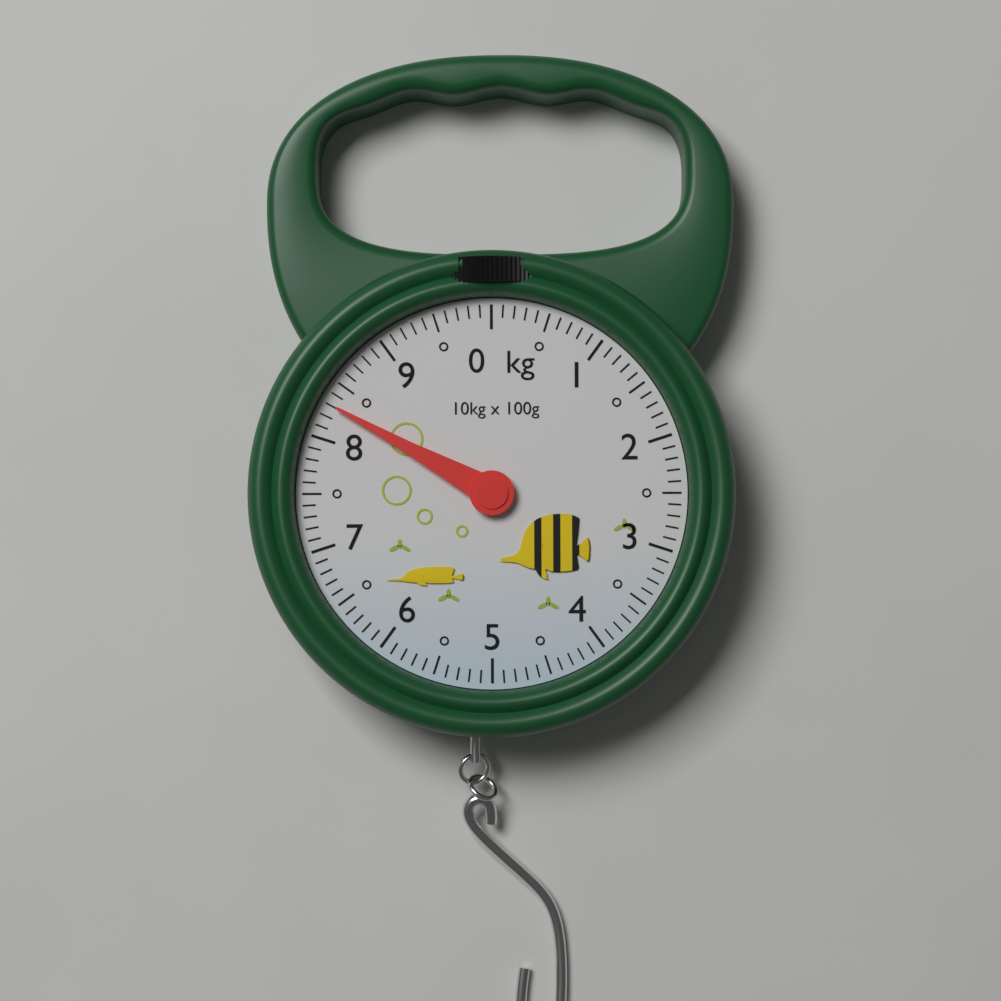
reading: 8.3 kg
